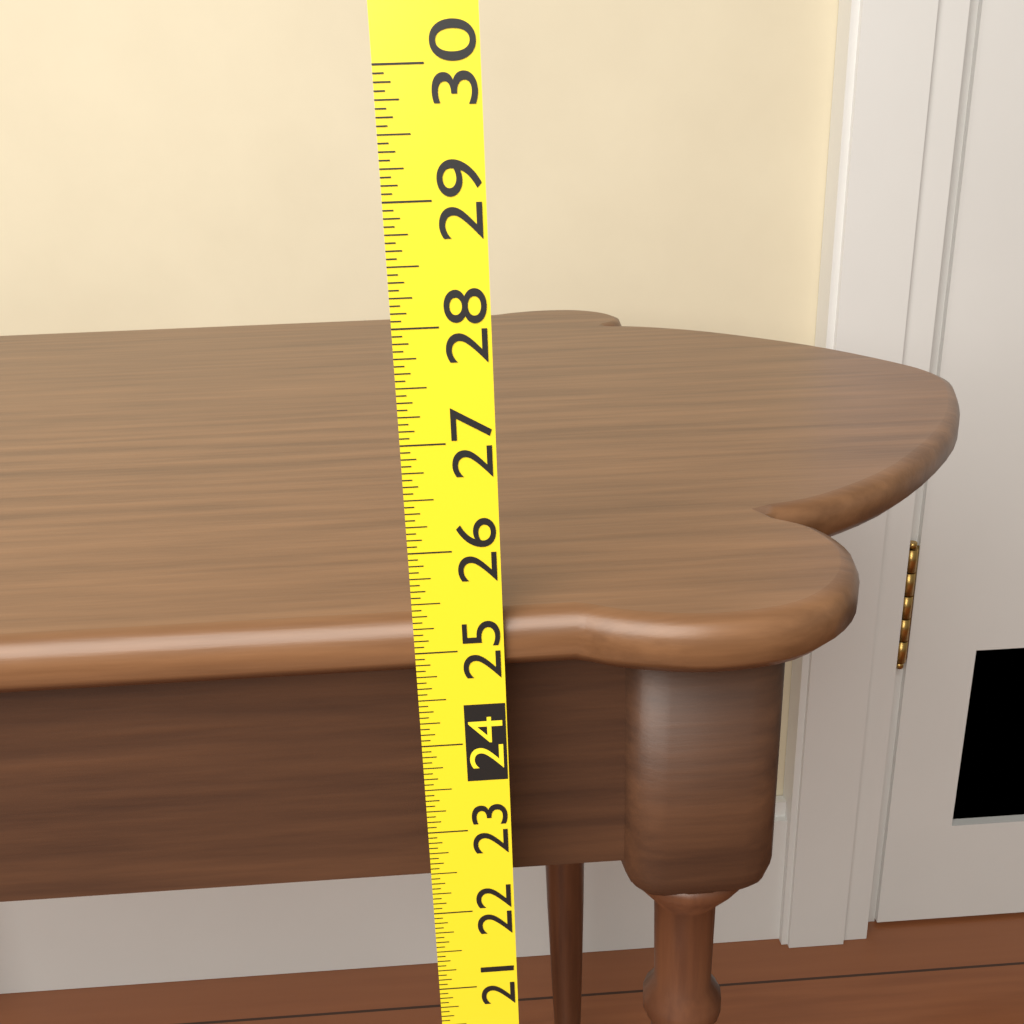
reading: 25.3125 (no unit)
